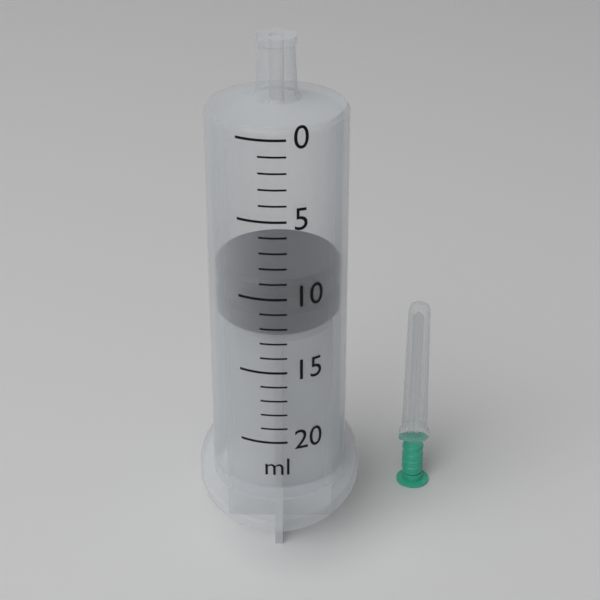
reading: 9 ml
